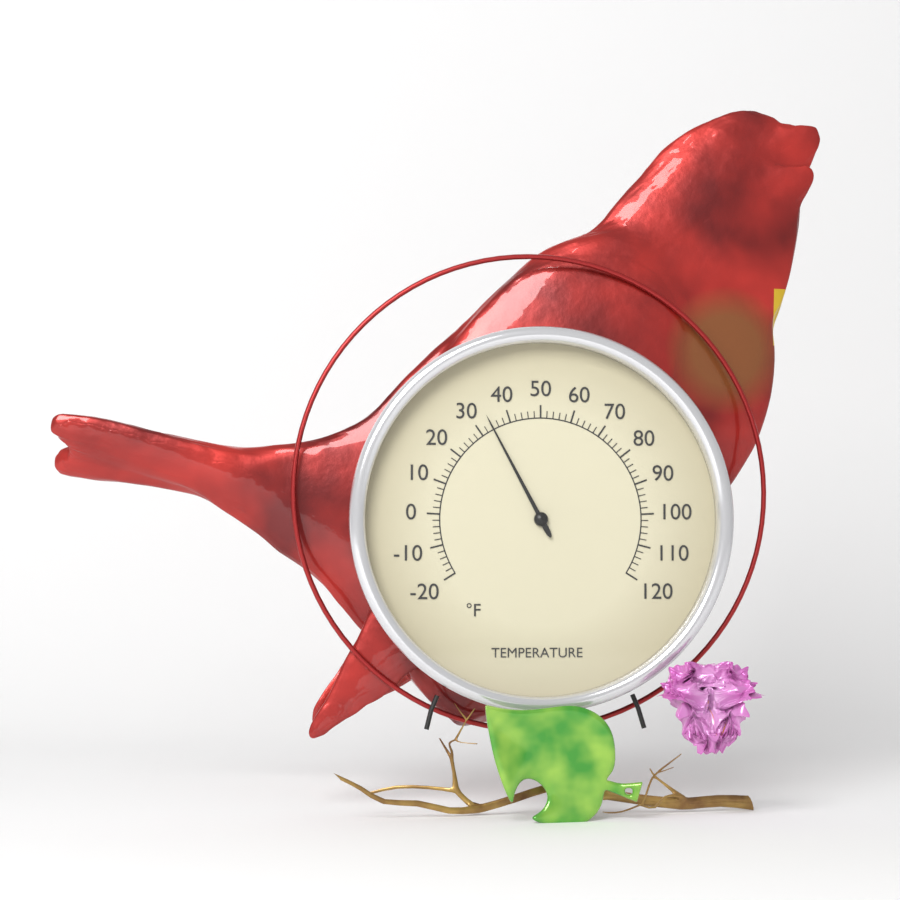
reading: 34 °F
